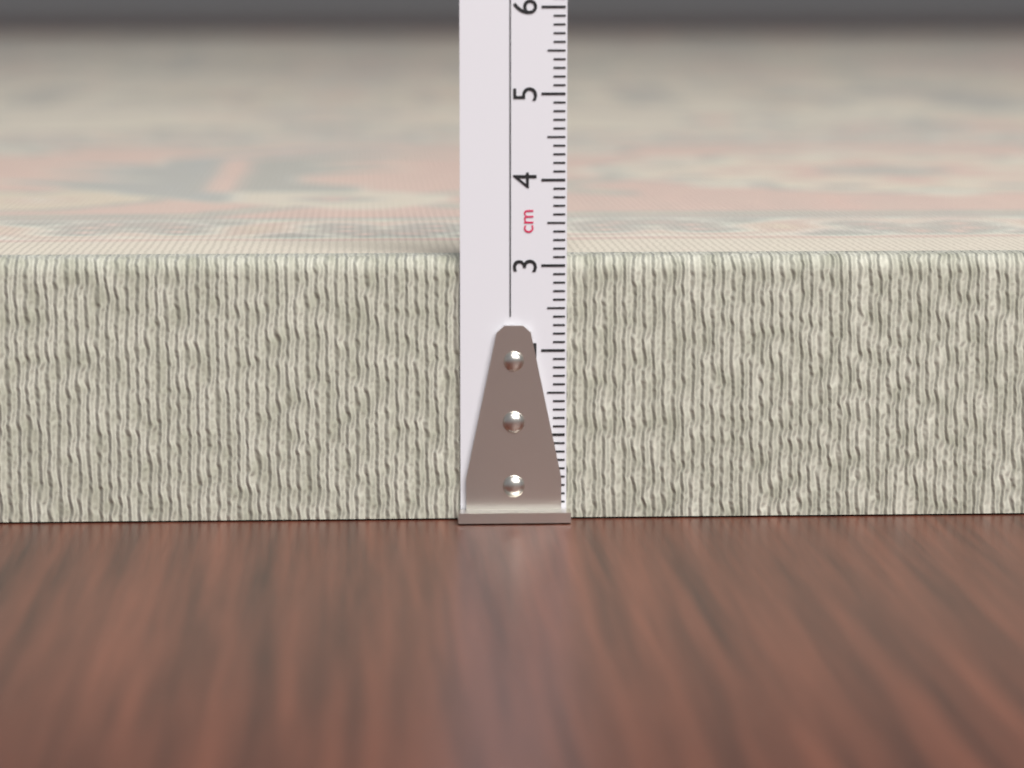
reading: 3.1 cm
